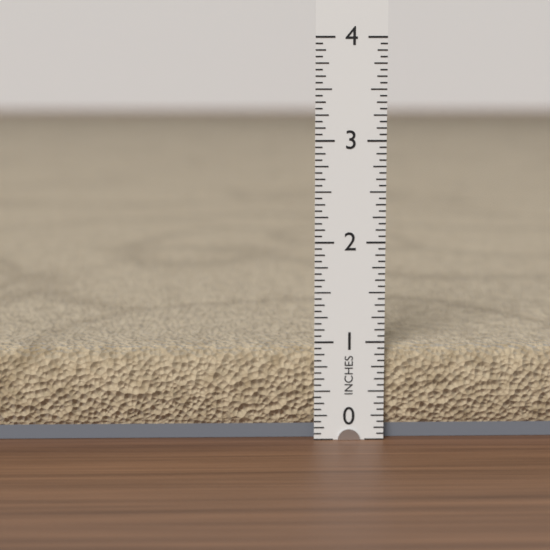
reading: 0.9375 in
